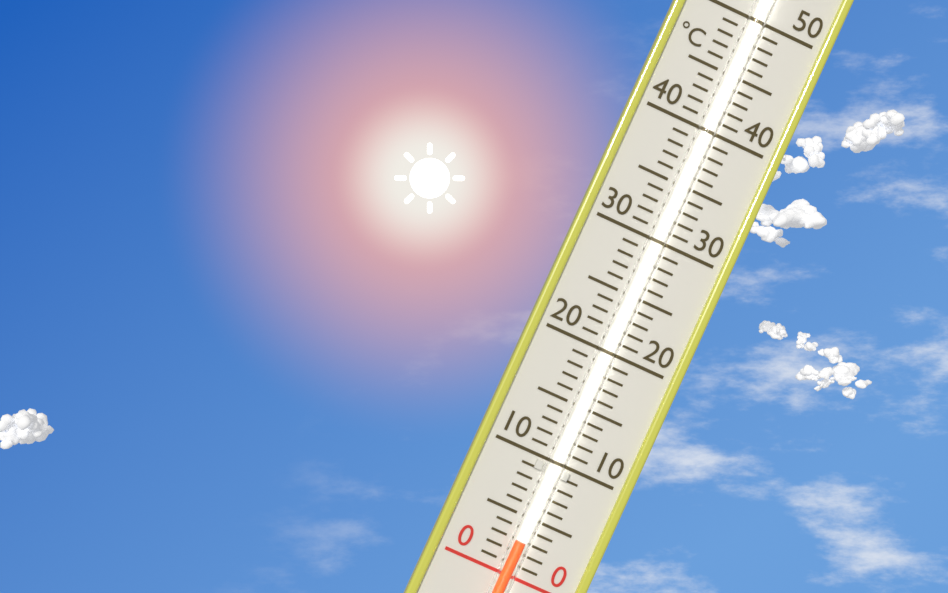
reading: 3 °C
